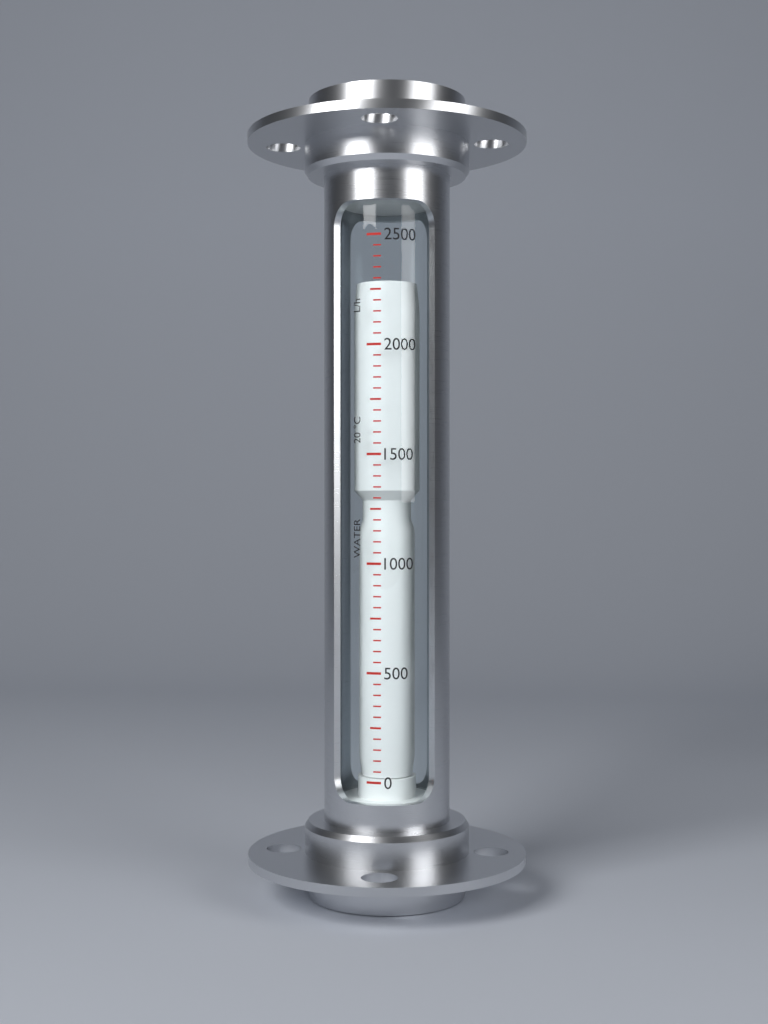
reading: 2300 L/h
